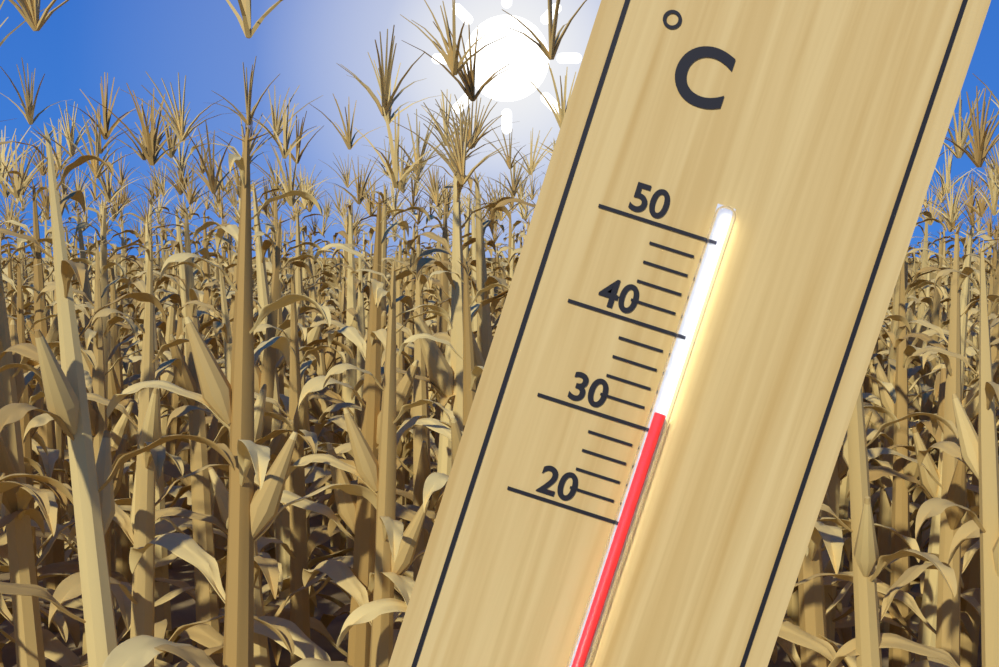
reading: 32 °C
